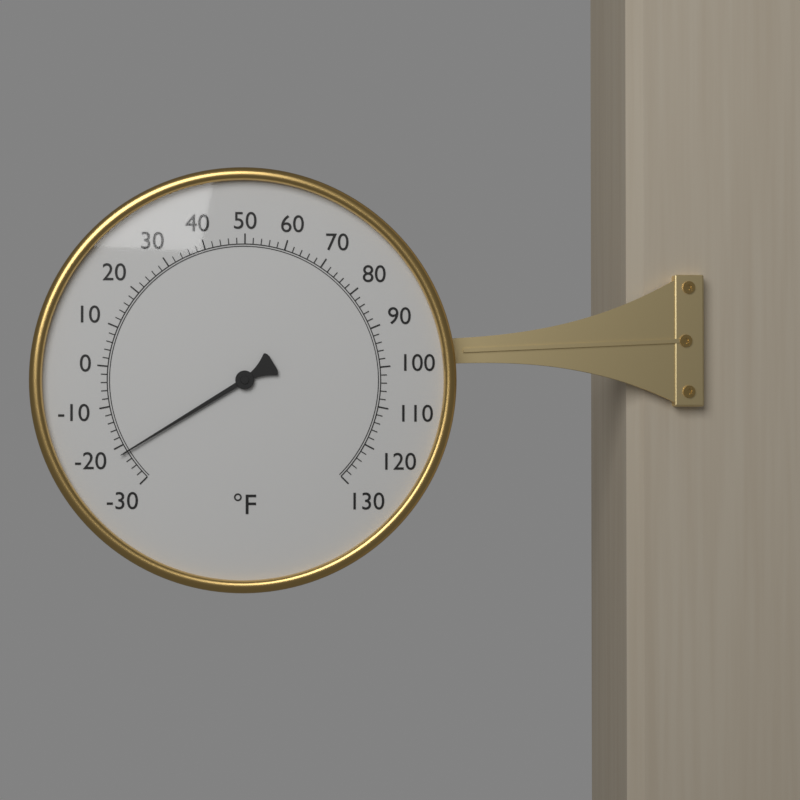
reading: -22 °F
